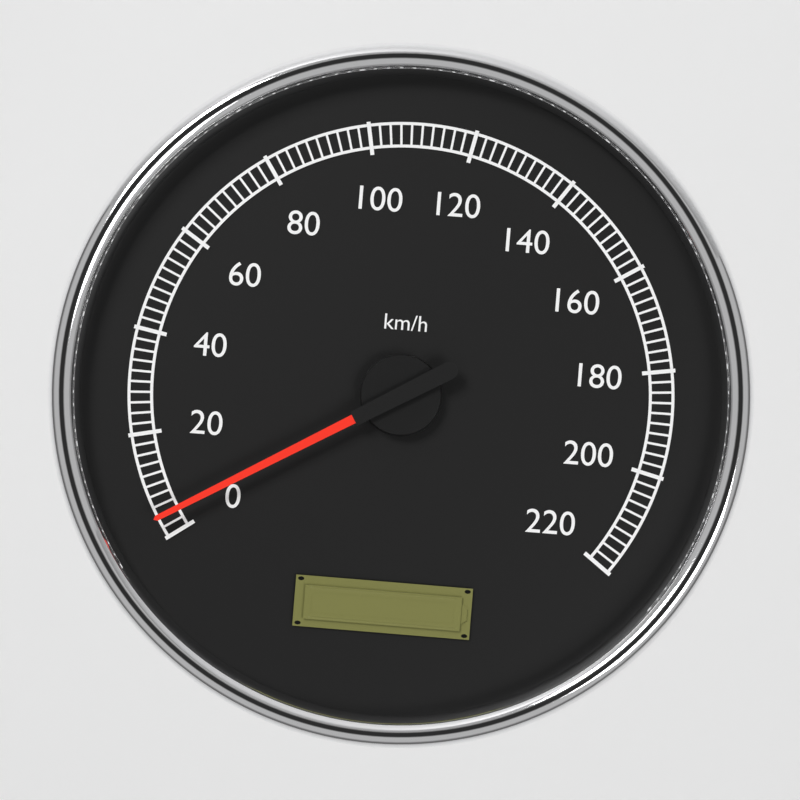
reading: 4 km/h
